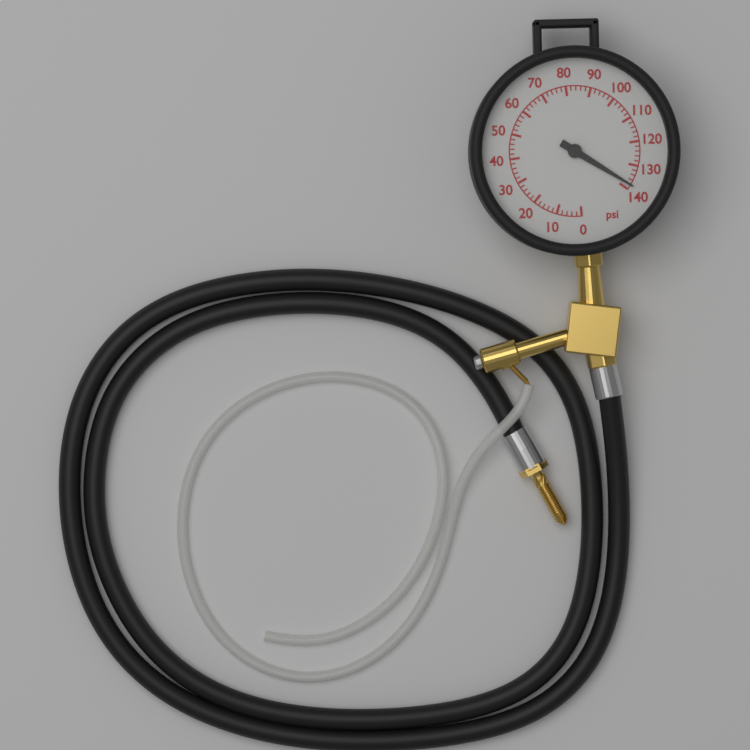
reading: 138 psi
